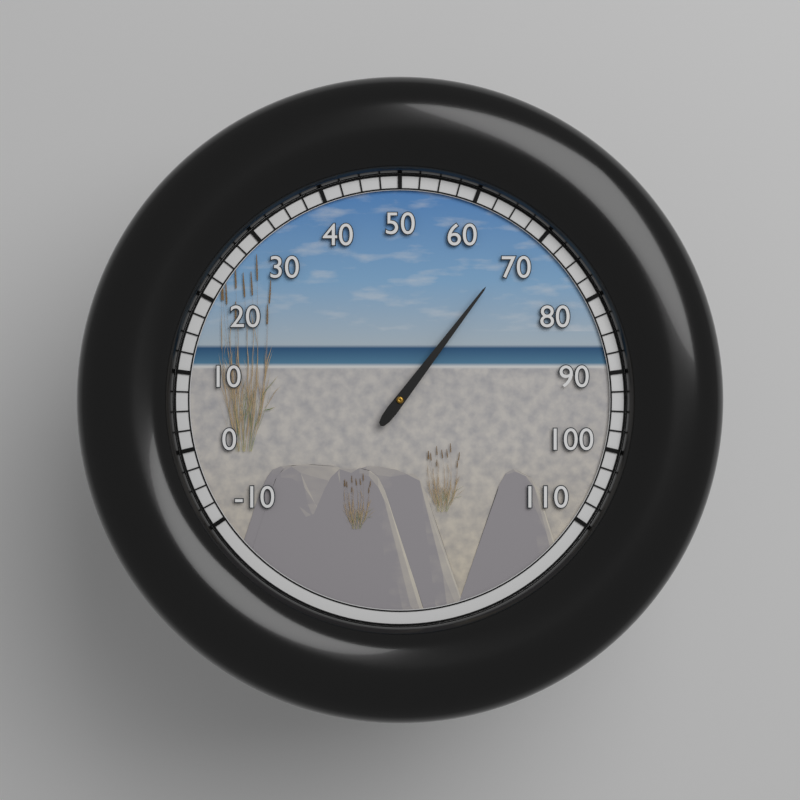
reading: 68.0 (no unit)
